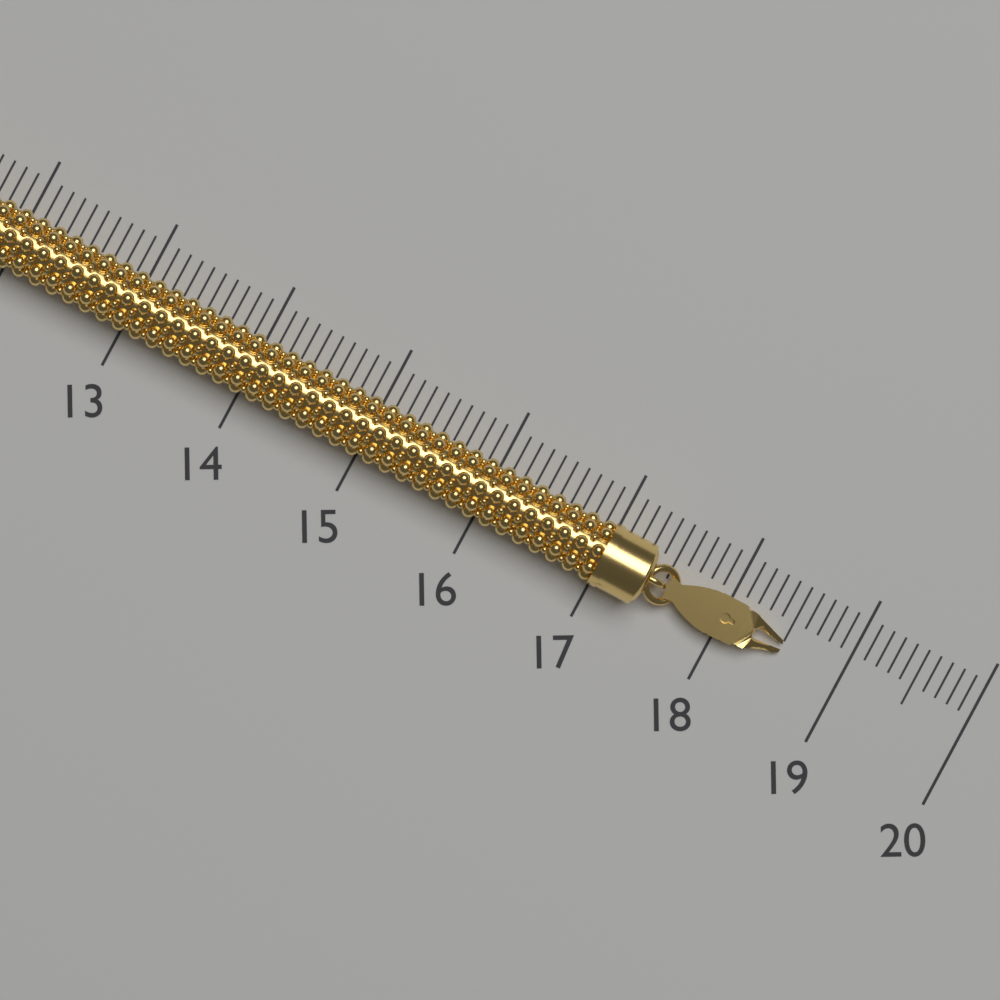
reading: 18.5 (no unit)
